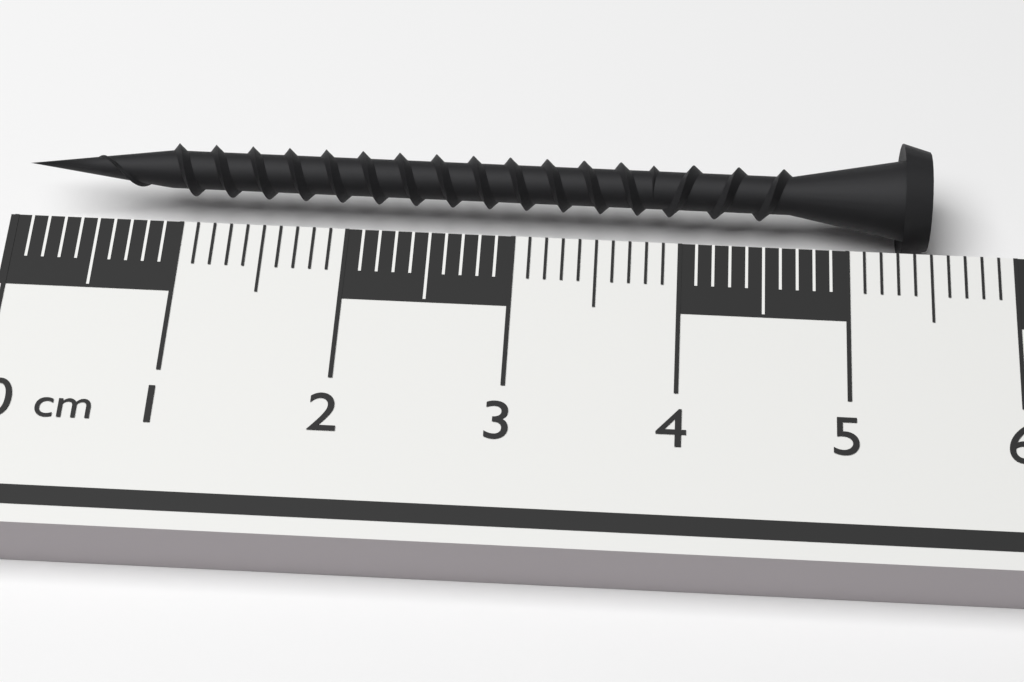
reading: 5.5 cm
